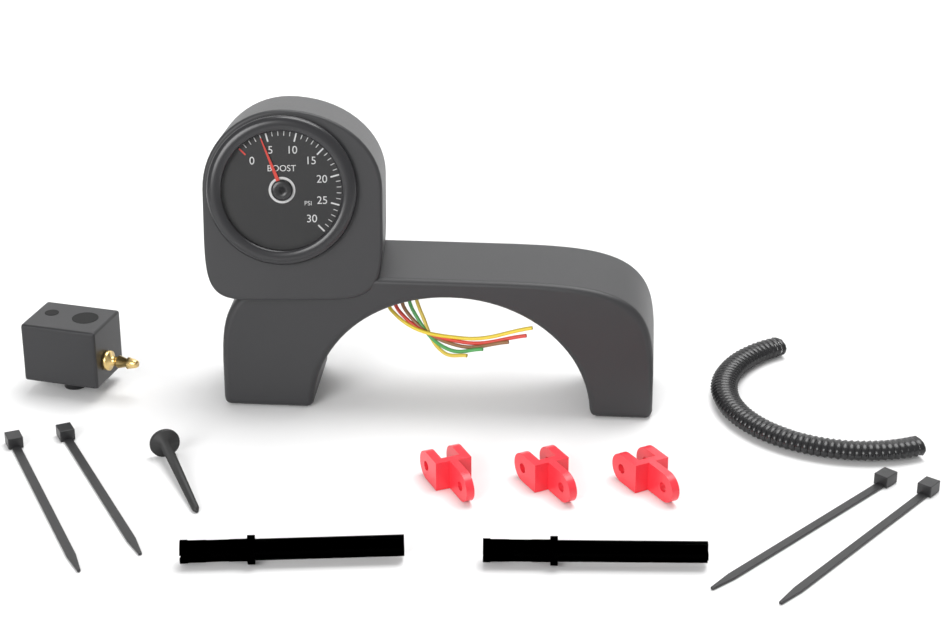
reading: 4 psi
